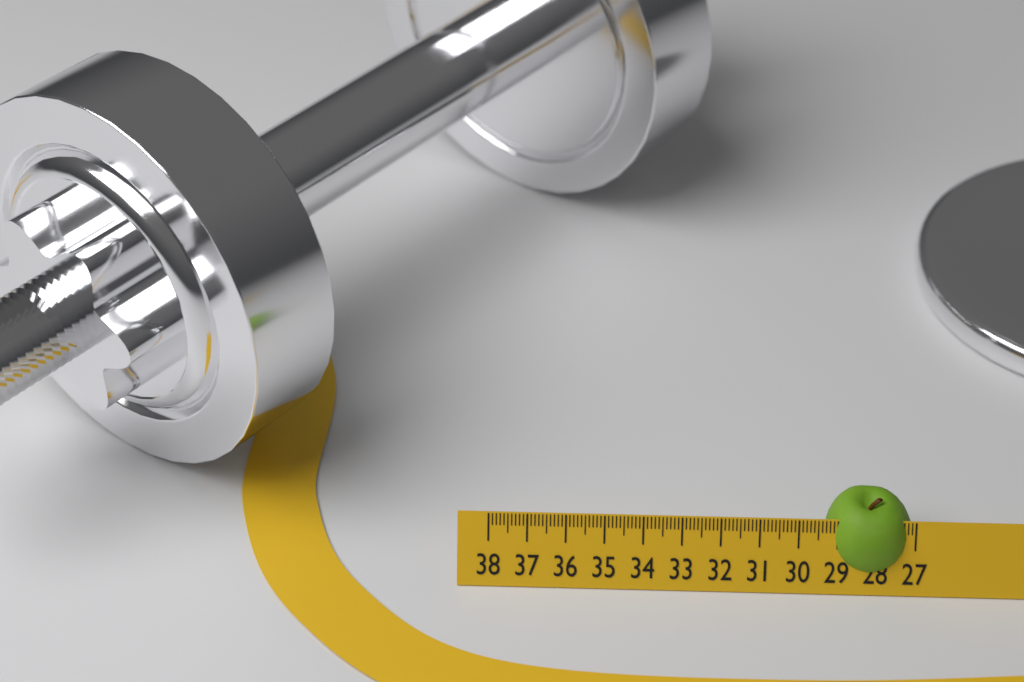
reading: 29.3 (no unit)
